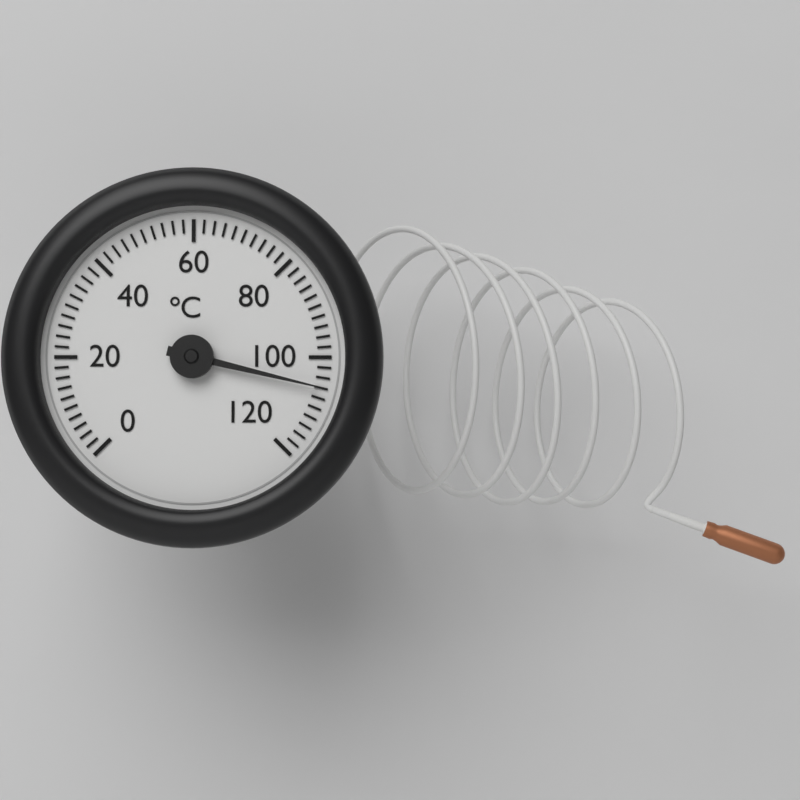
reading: 106 °C
